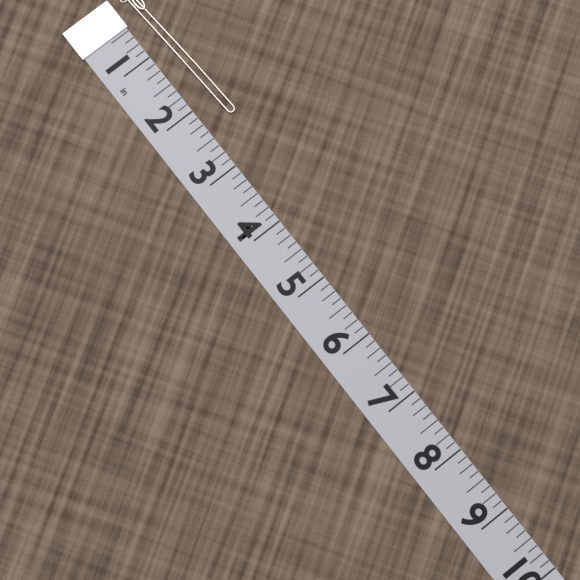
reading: 2.375 in
